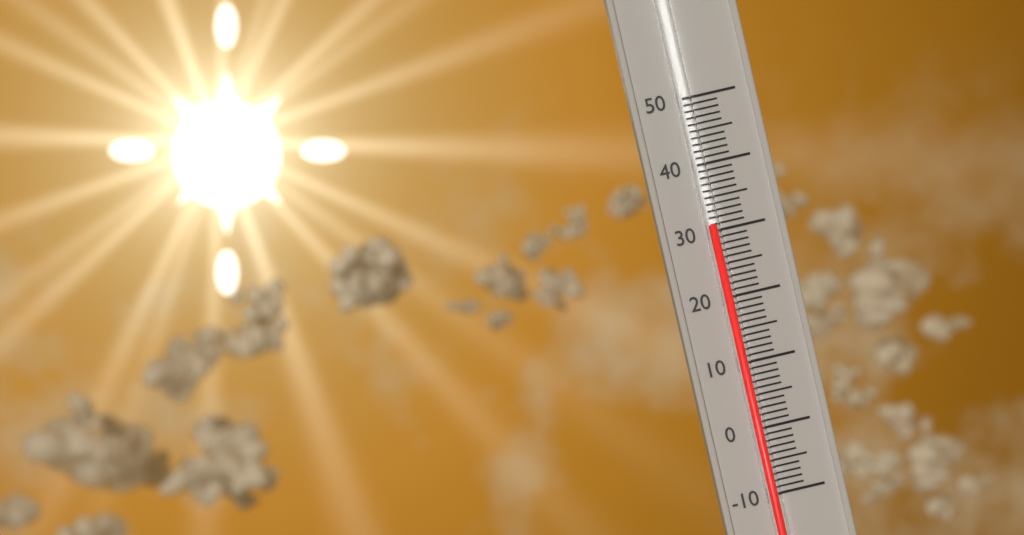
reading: 31 (no unit)
